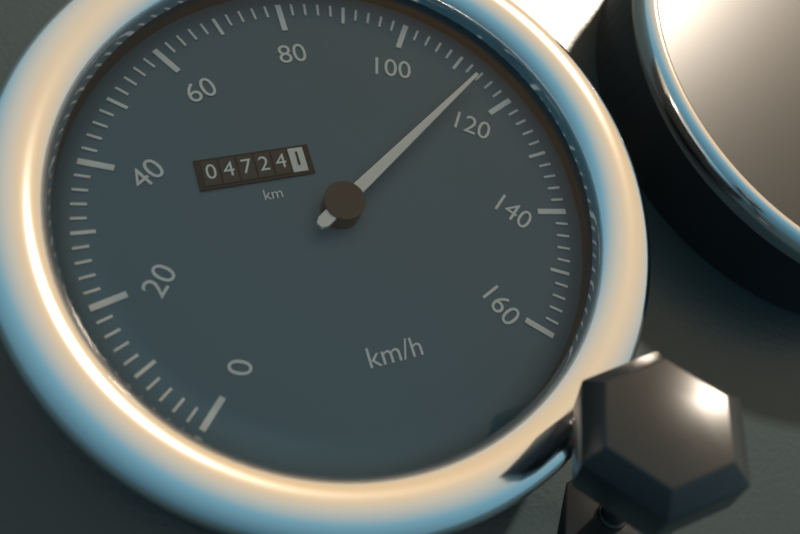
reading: 114 km/h
